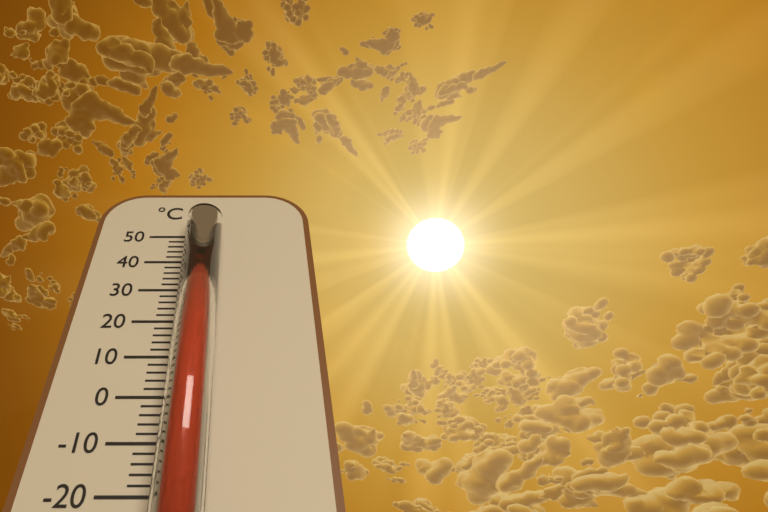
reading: 48 °C
